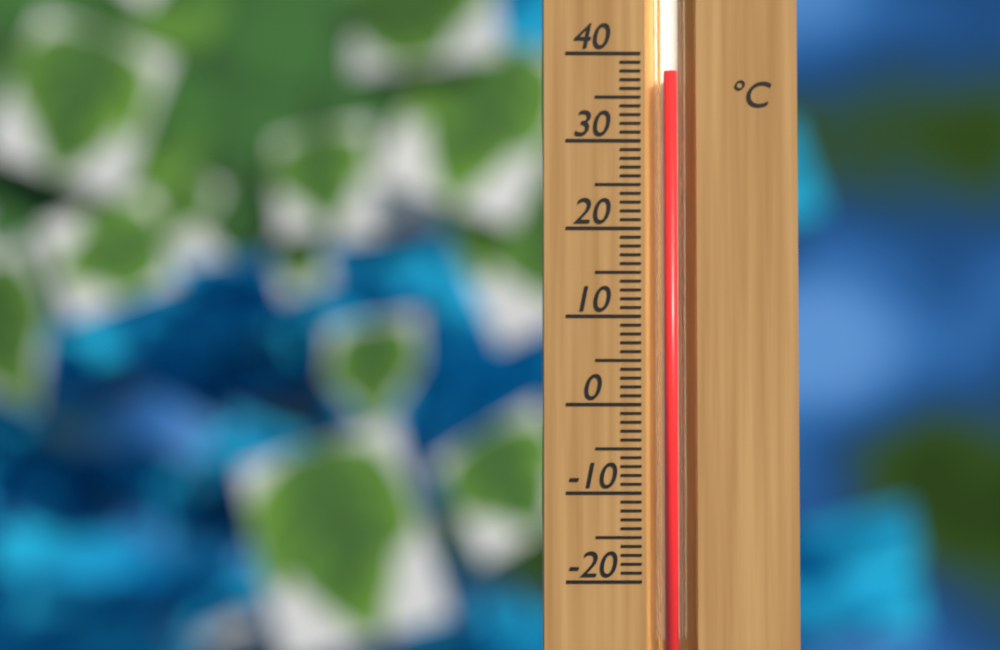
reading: 38 °C
